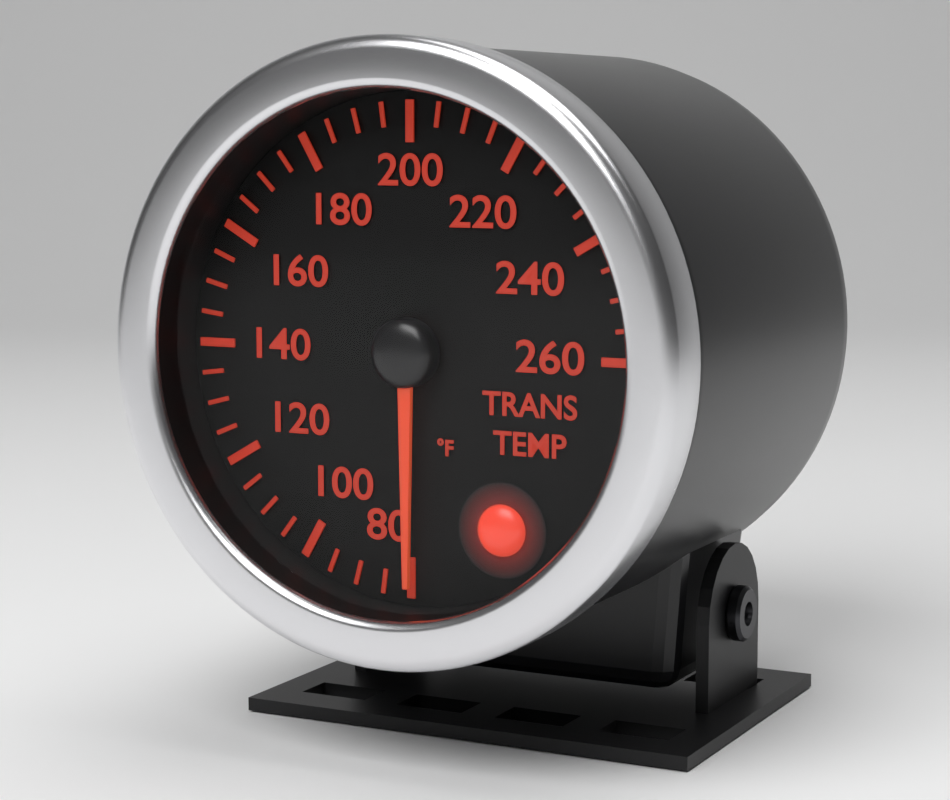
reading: 80 °F
